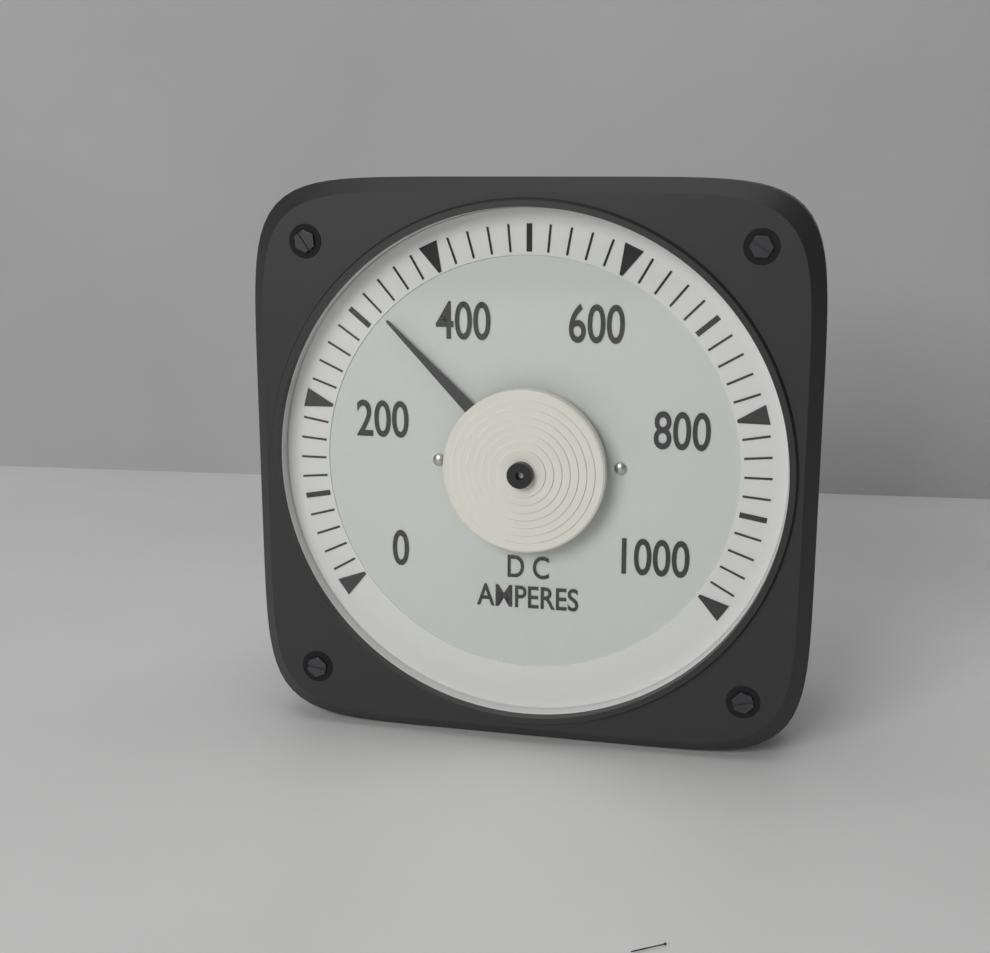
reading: 320 A
